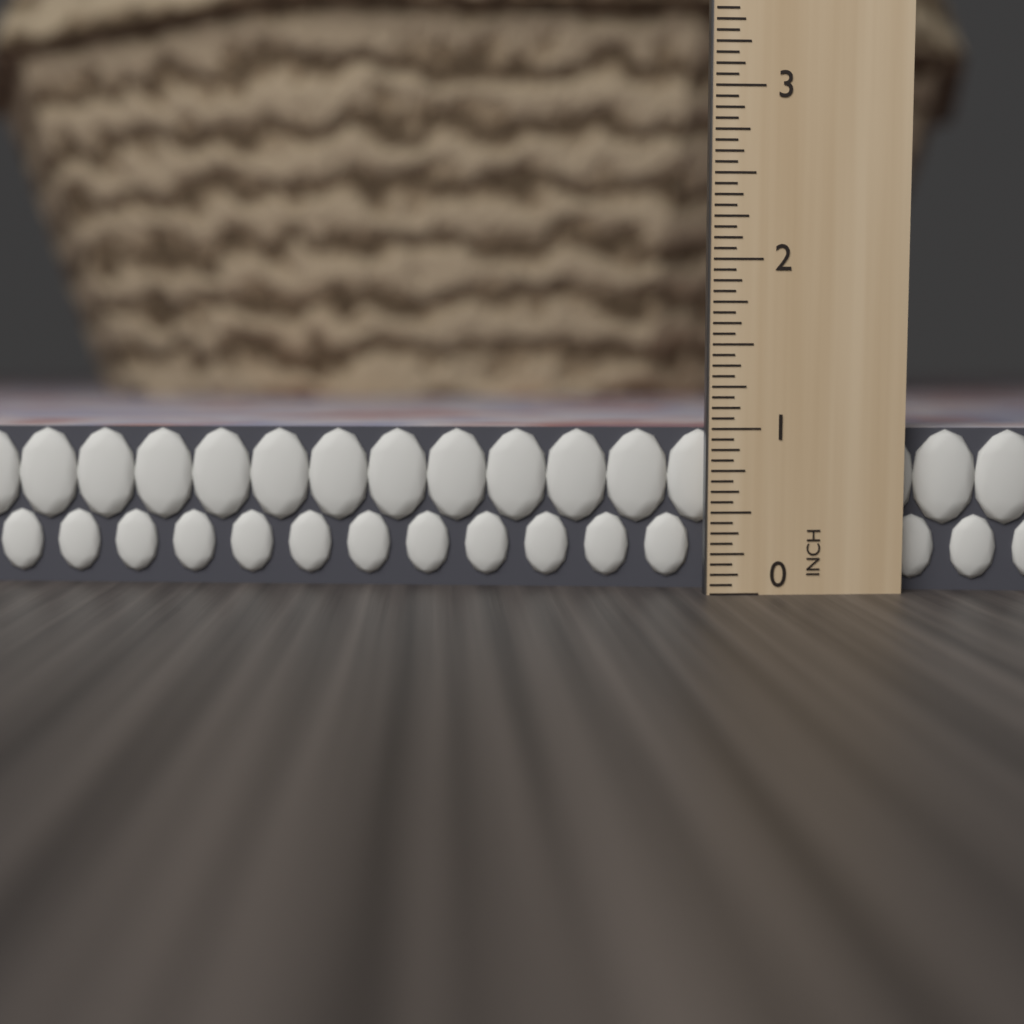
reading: 1.0000 in
